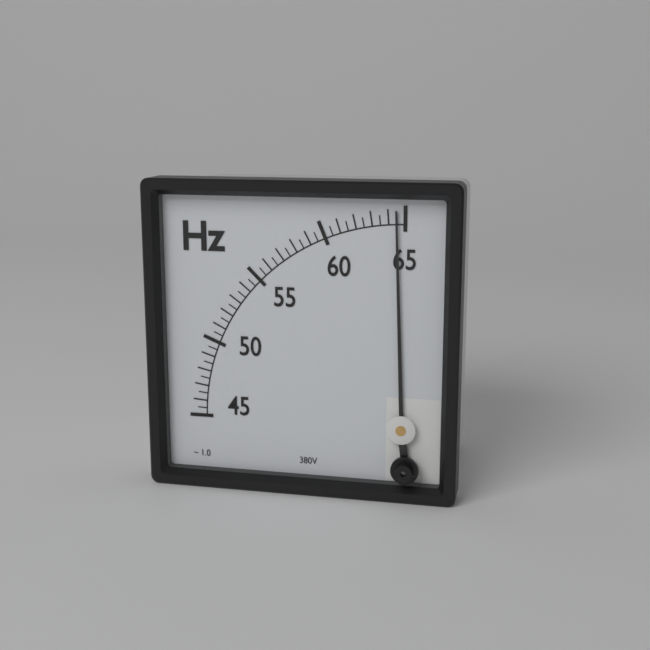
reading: 64.5 Hz
